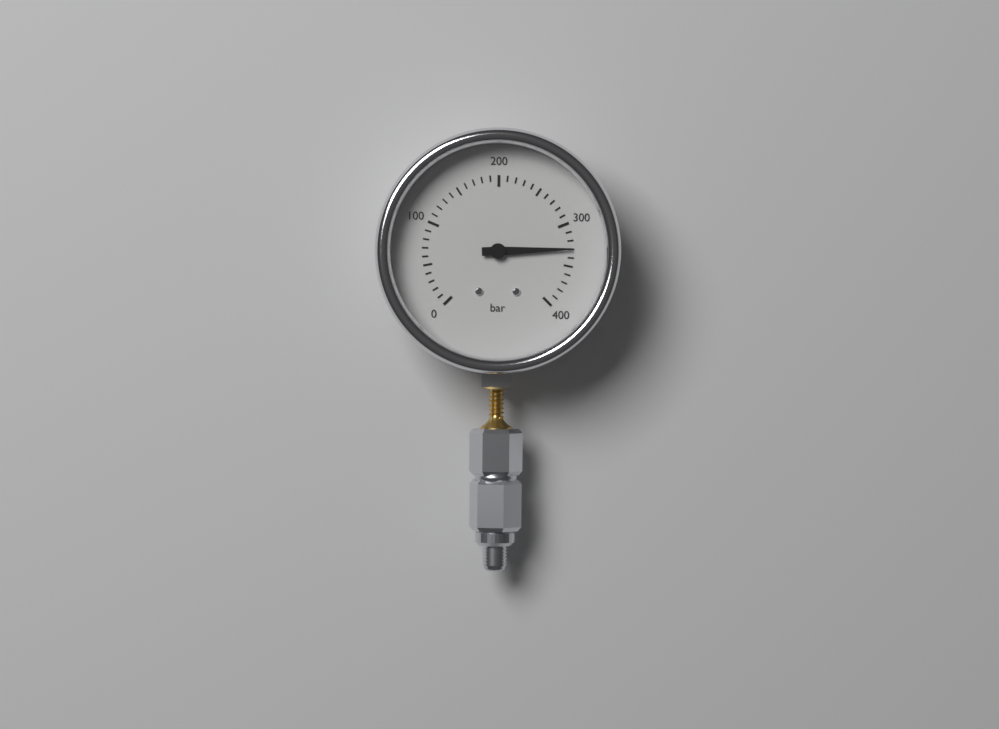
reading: 330 bar
